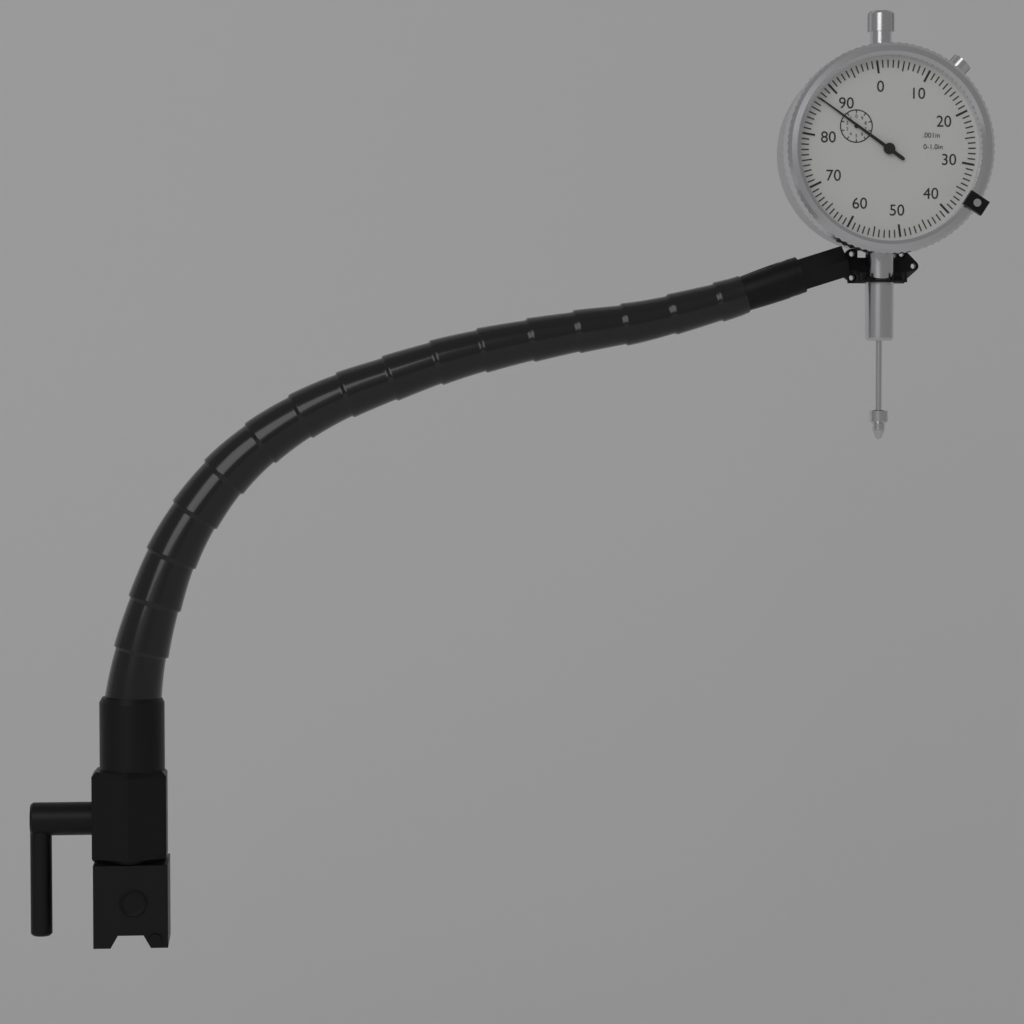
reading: 0.087 in
